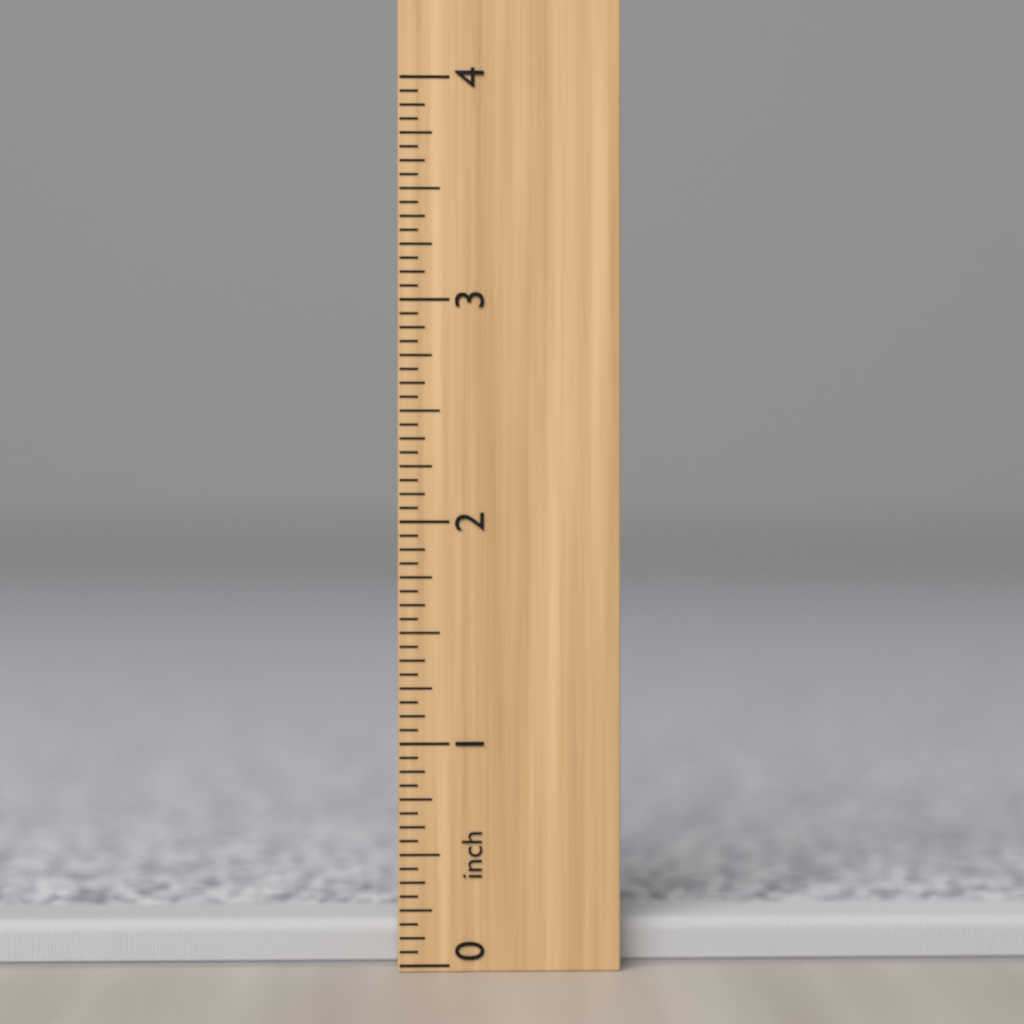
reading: 0.1875 inch
